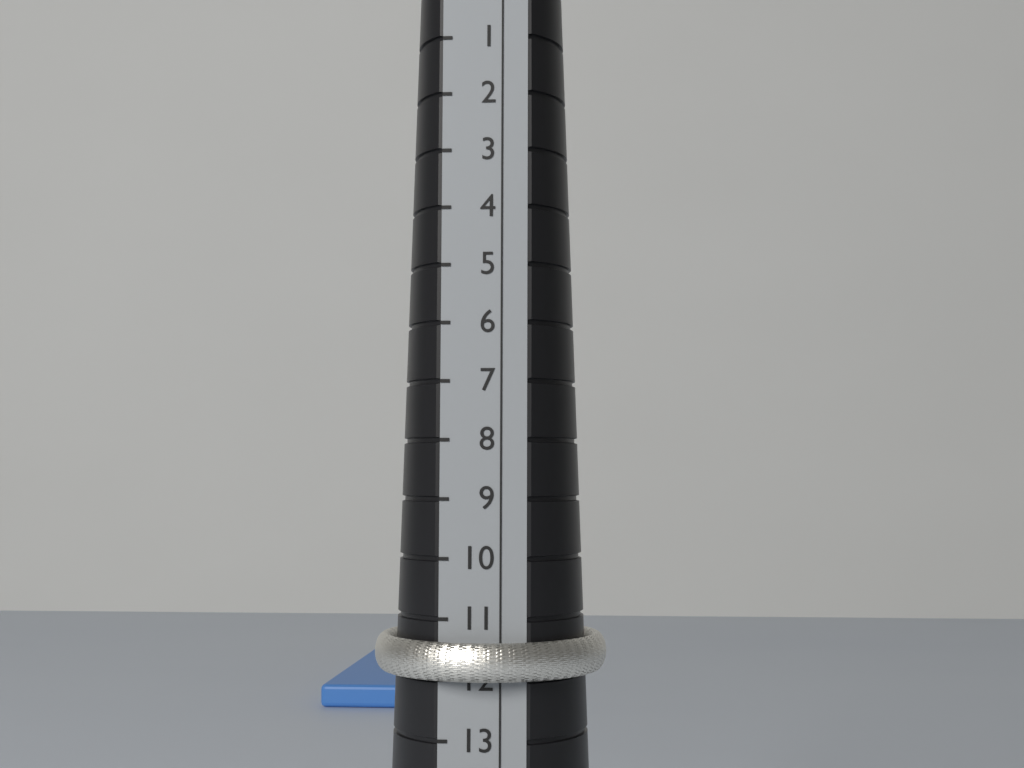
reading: 12 (no unit)
